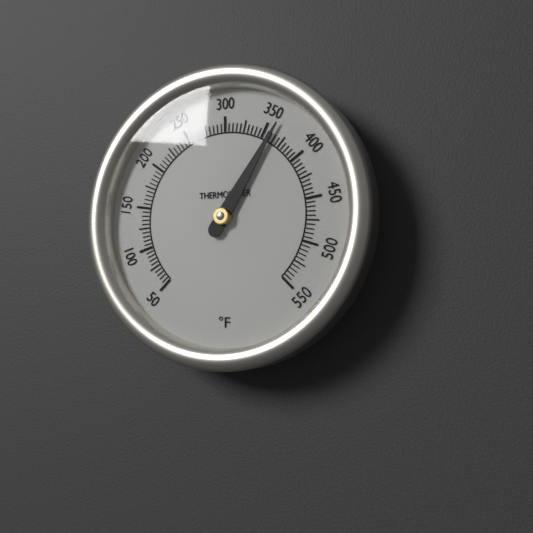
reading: 360 °F
